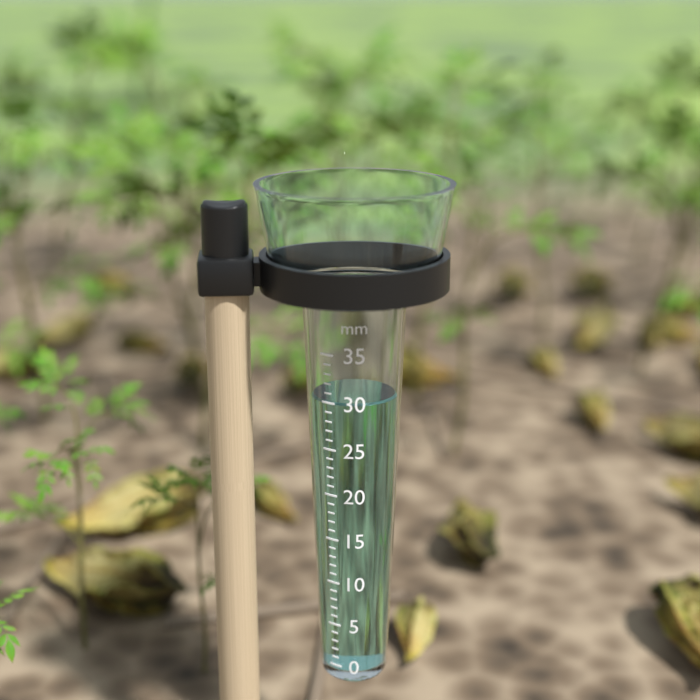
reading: 30 mm
